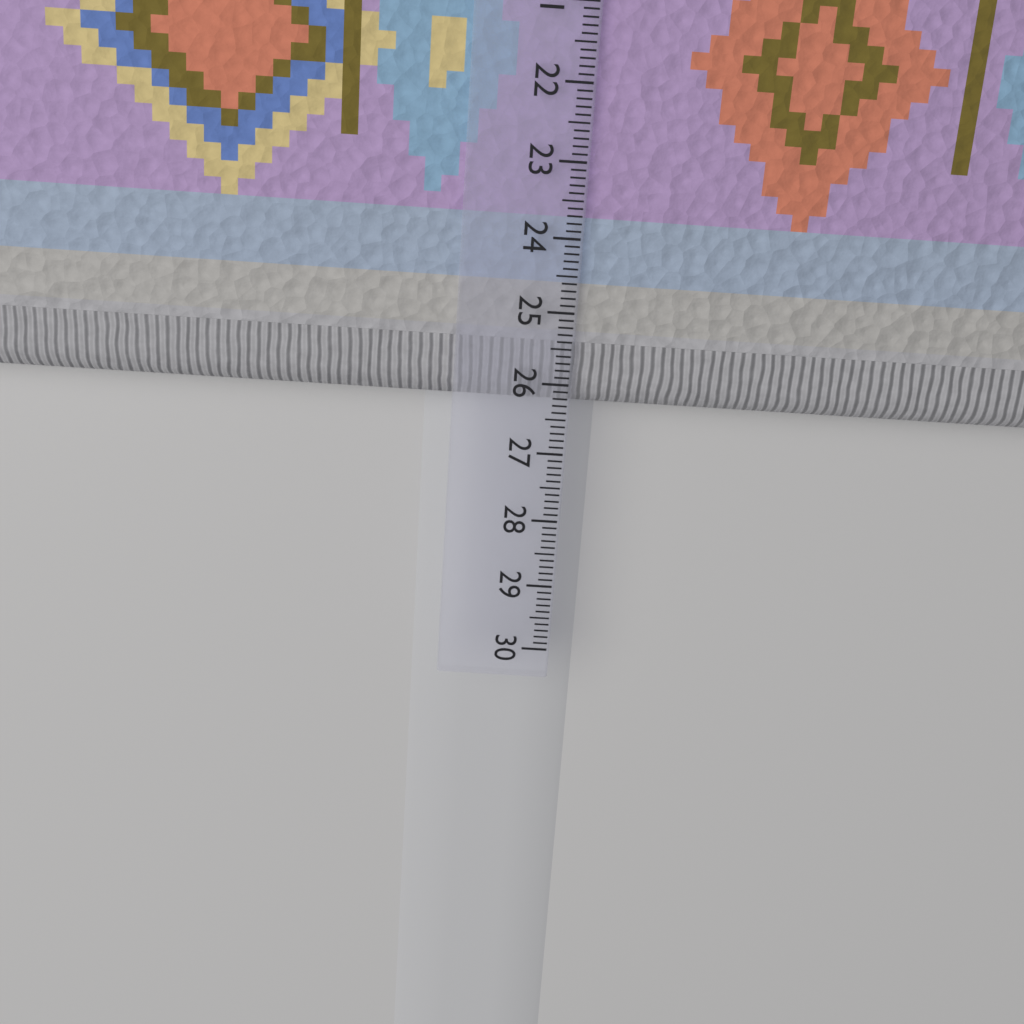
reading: 26.4 cm
